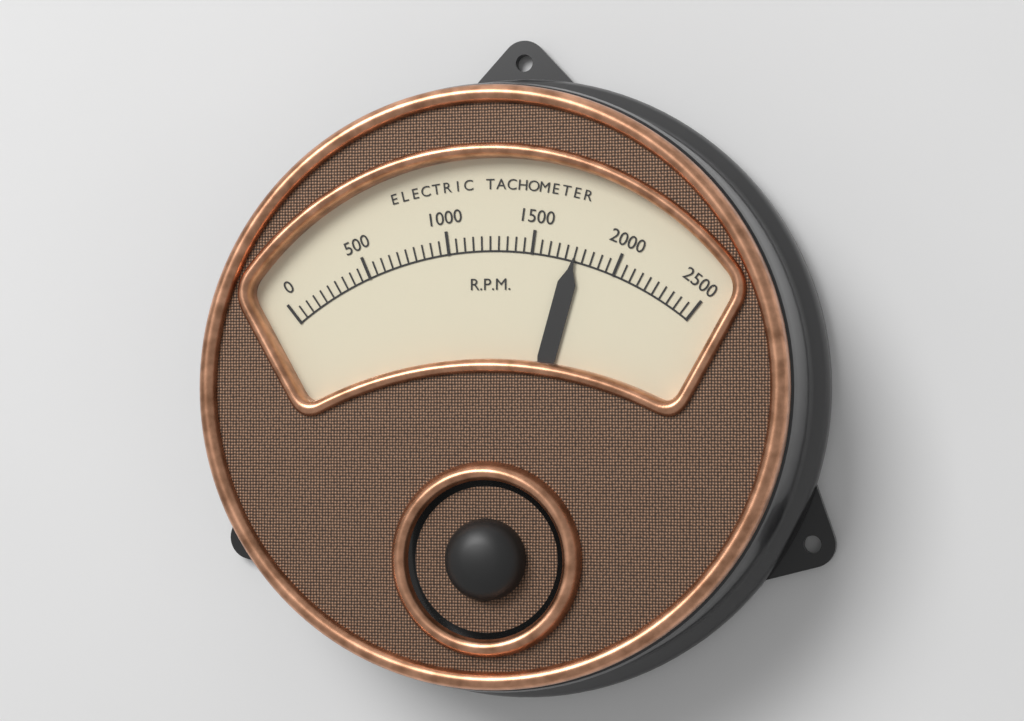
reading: 1750 RPM
